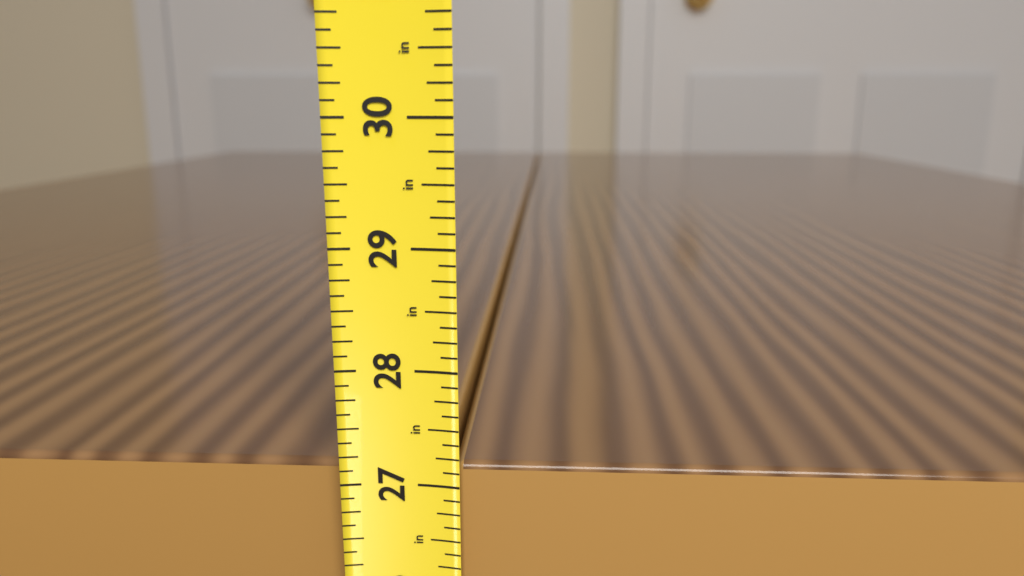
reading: 27.125 in
